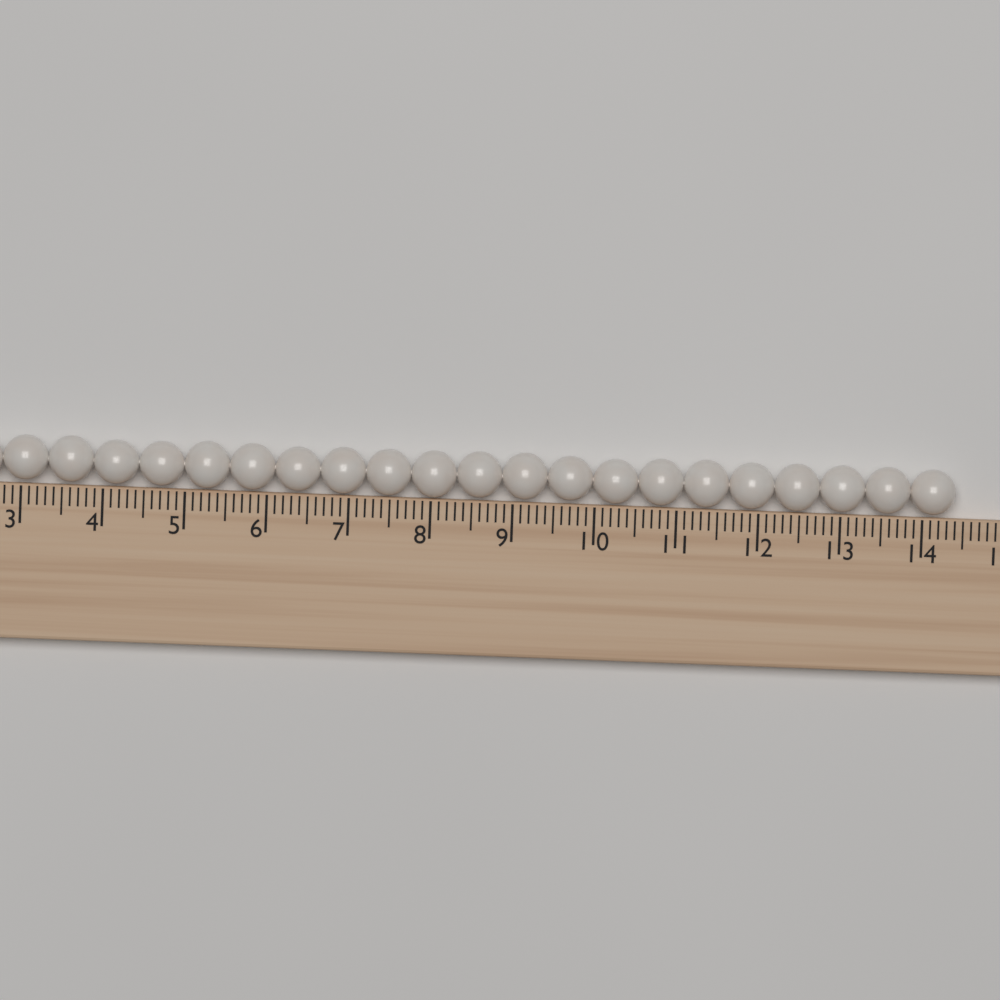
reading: 14.4 (no unit)
